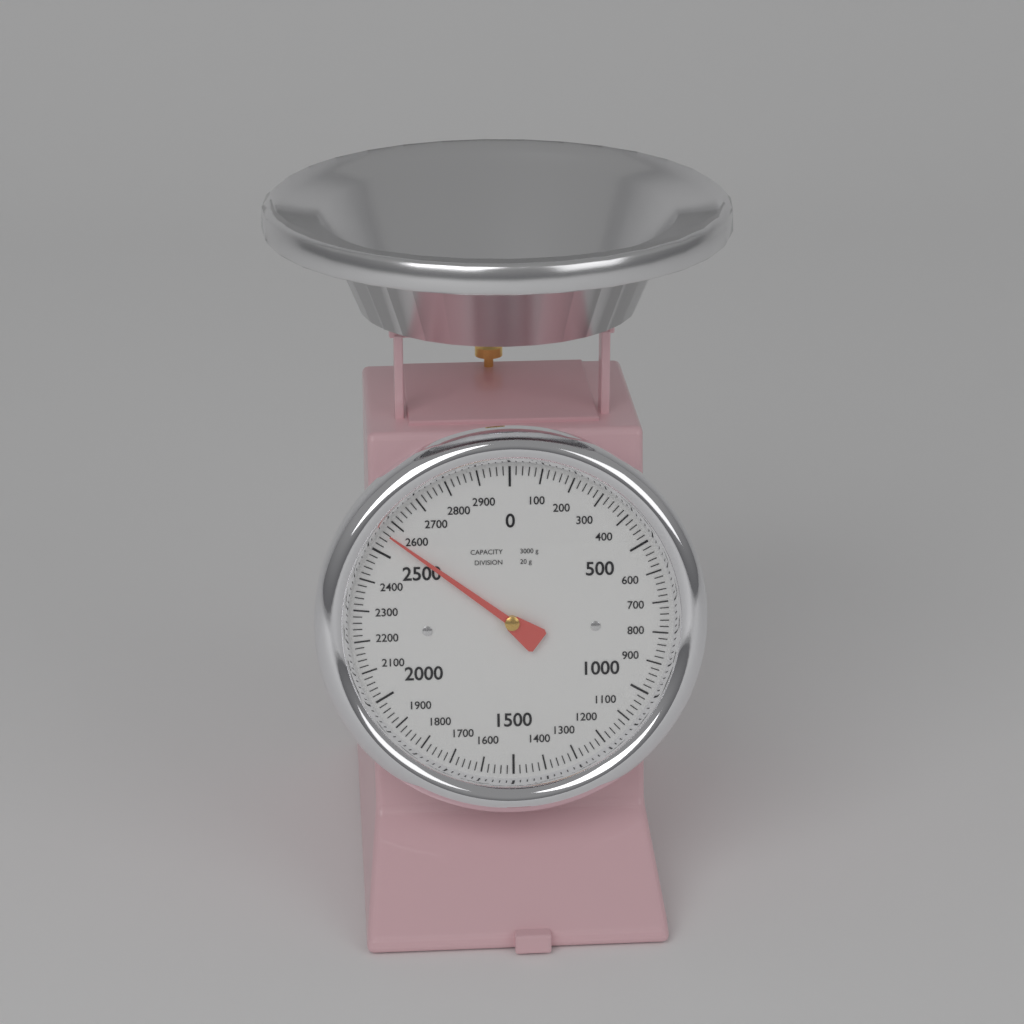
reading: 2560 g
